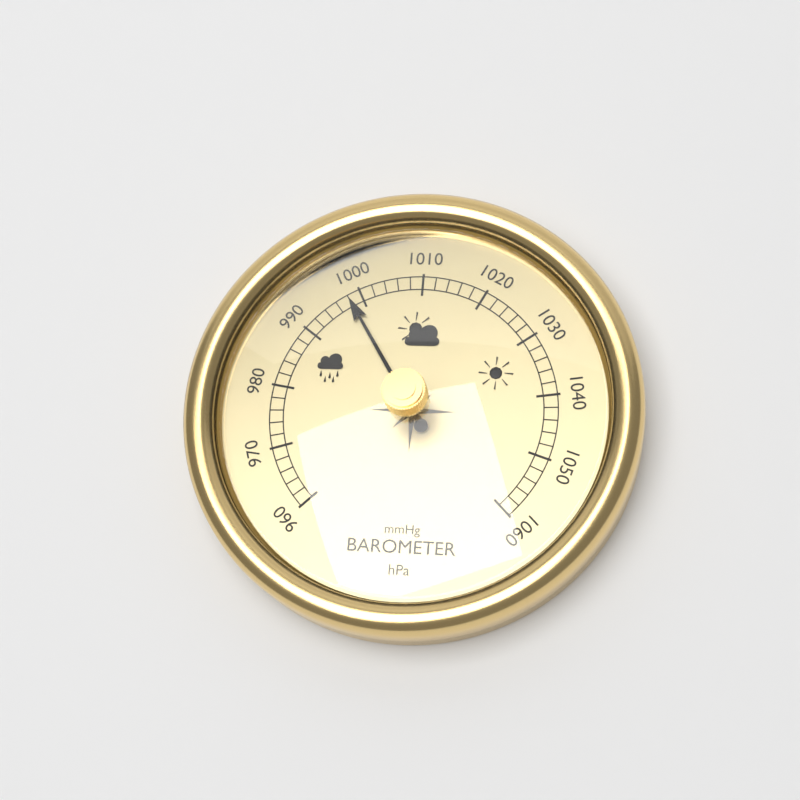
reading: 998 hPa
